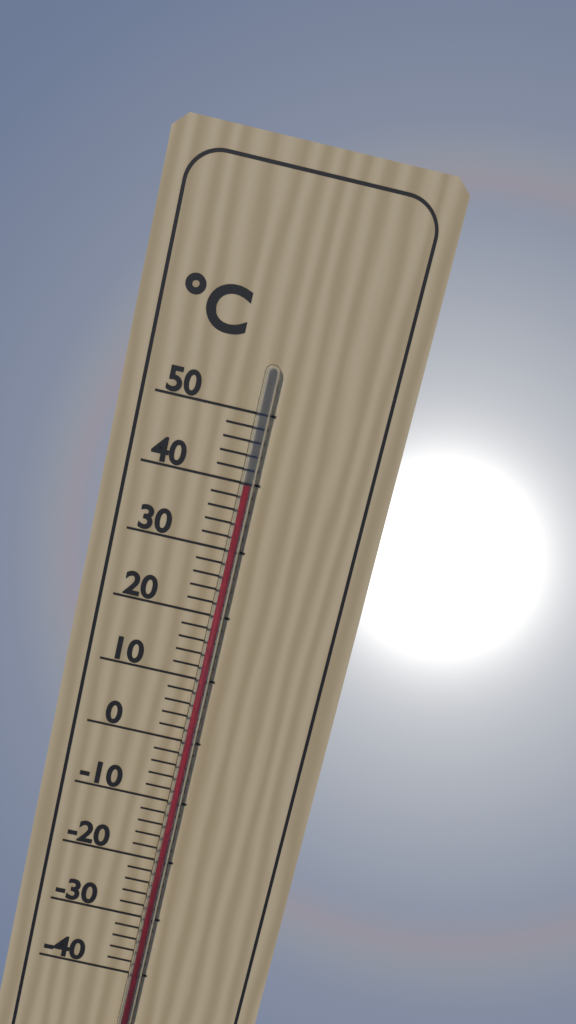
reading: 40 °C
